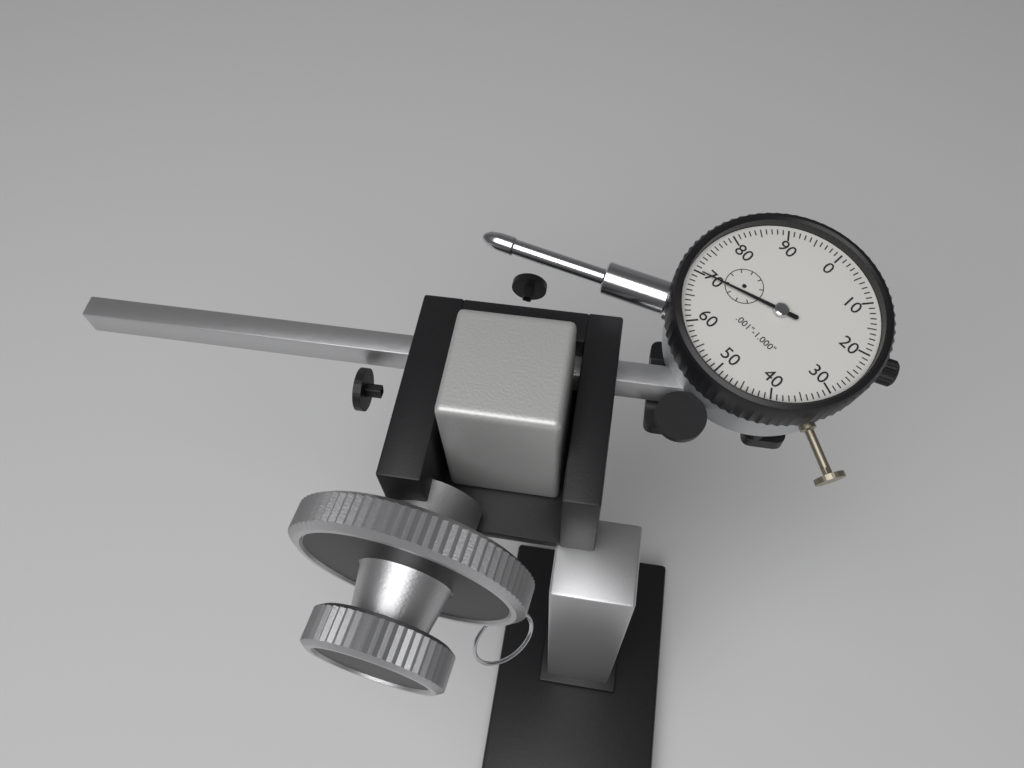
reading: 0.070 in
